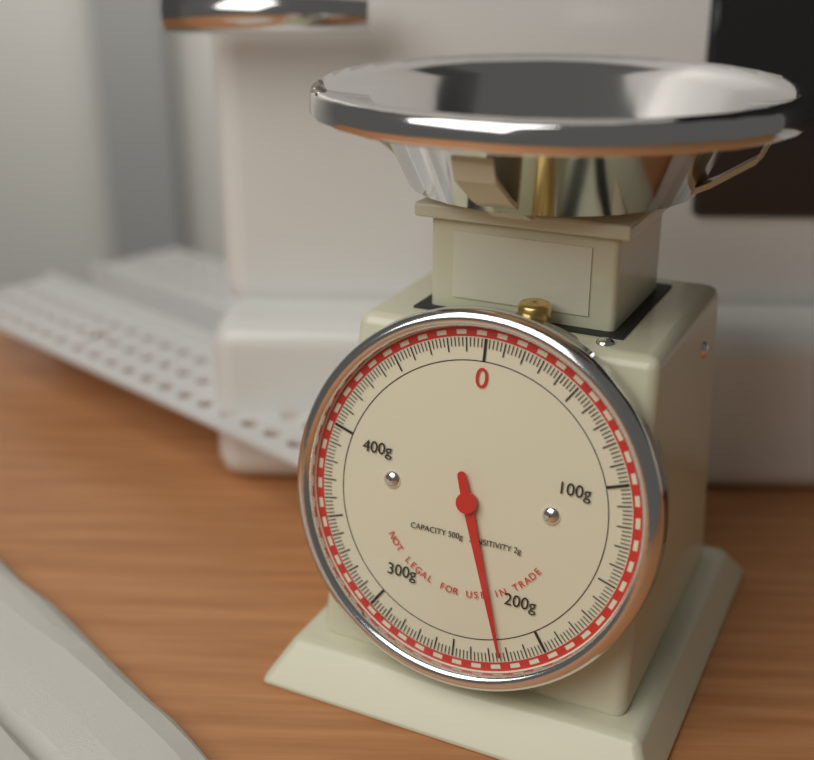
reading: 224 g
